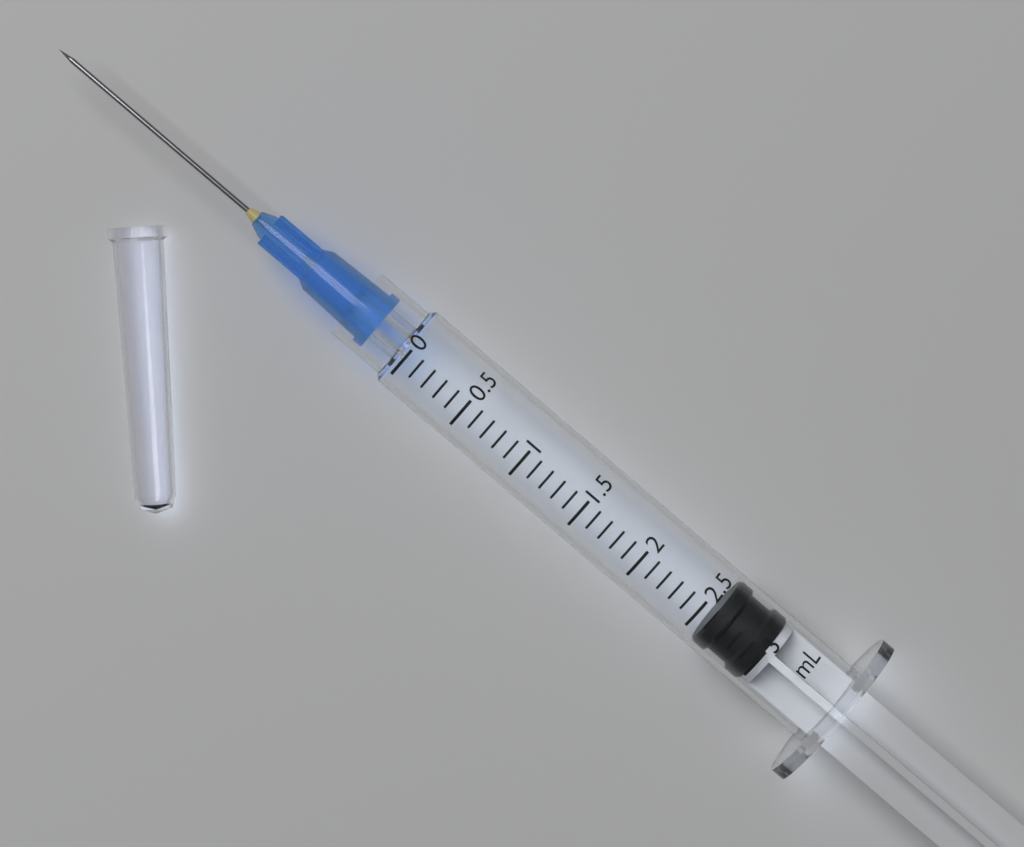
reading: 2.6 mL
